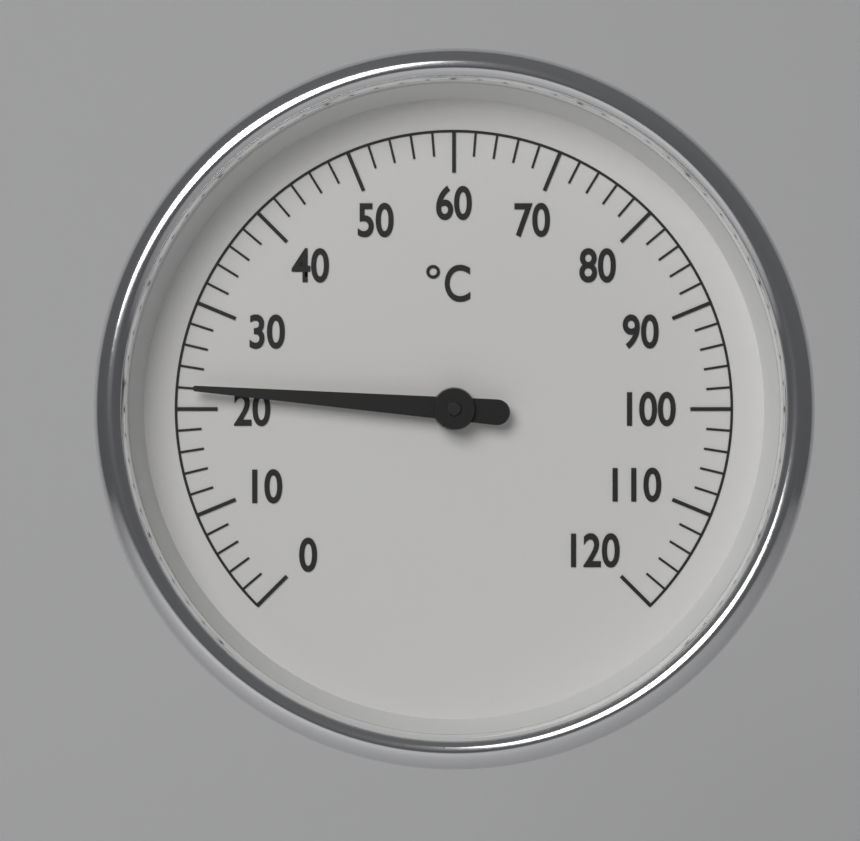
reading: 22 °C
